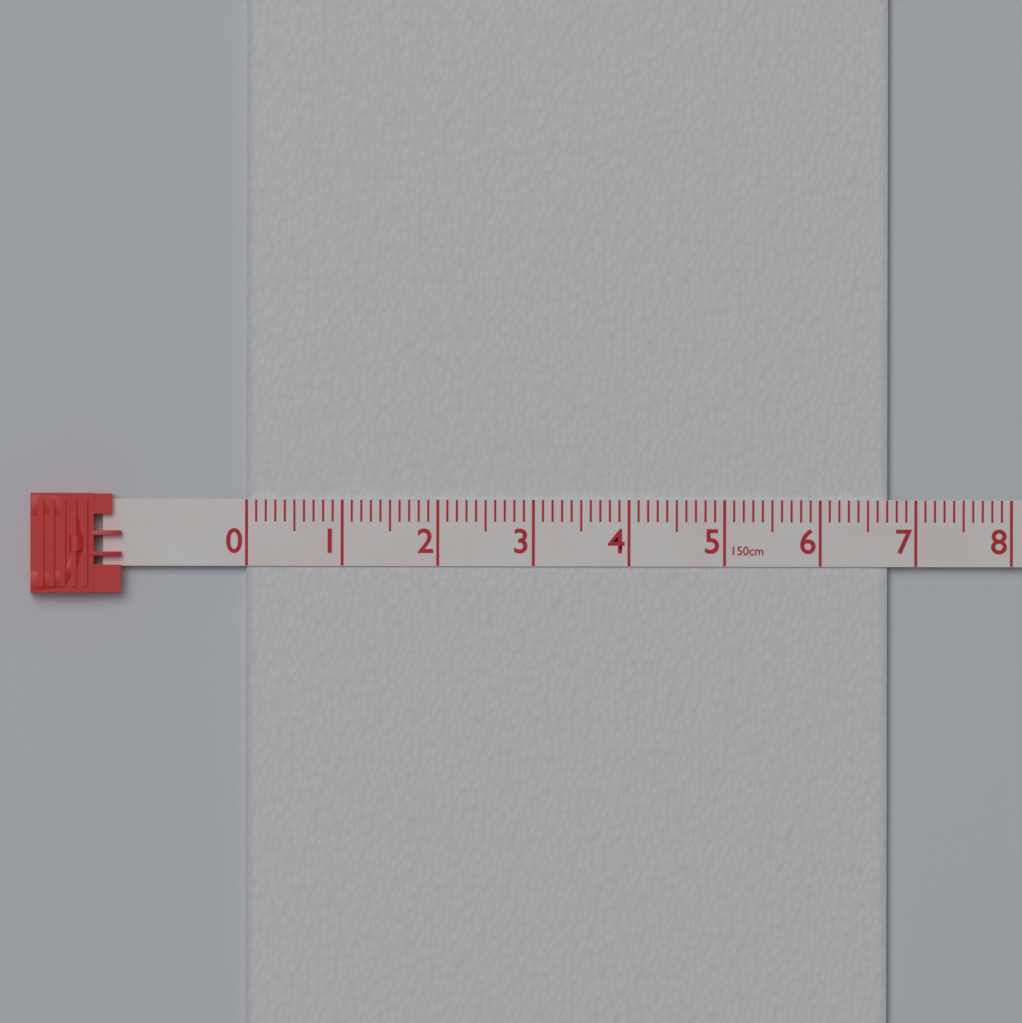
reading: 6.7 cm
